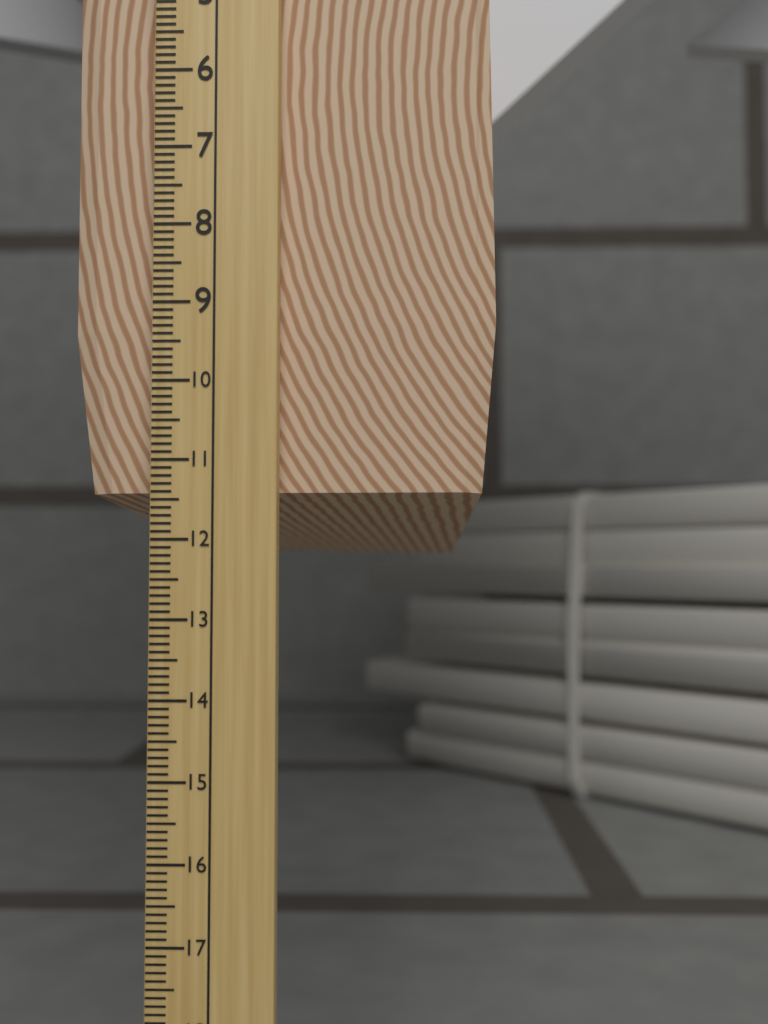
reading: 12.1 cm
